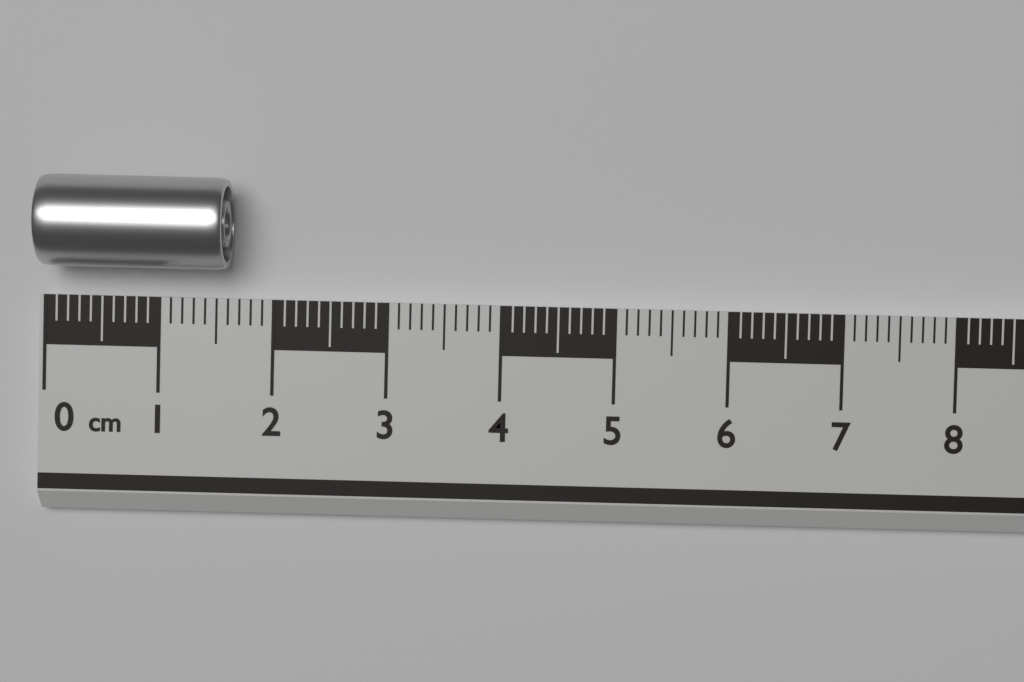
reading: 1.6 cm
